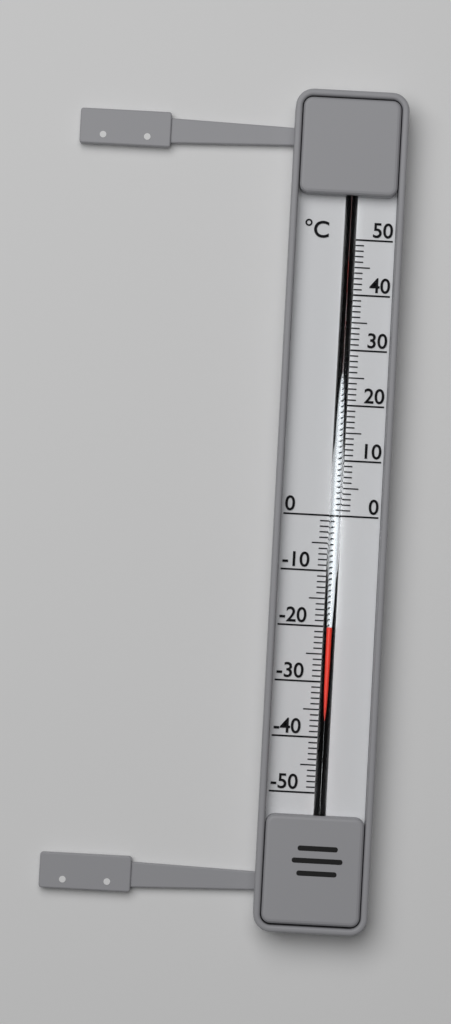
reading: -20 °C
